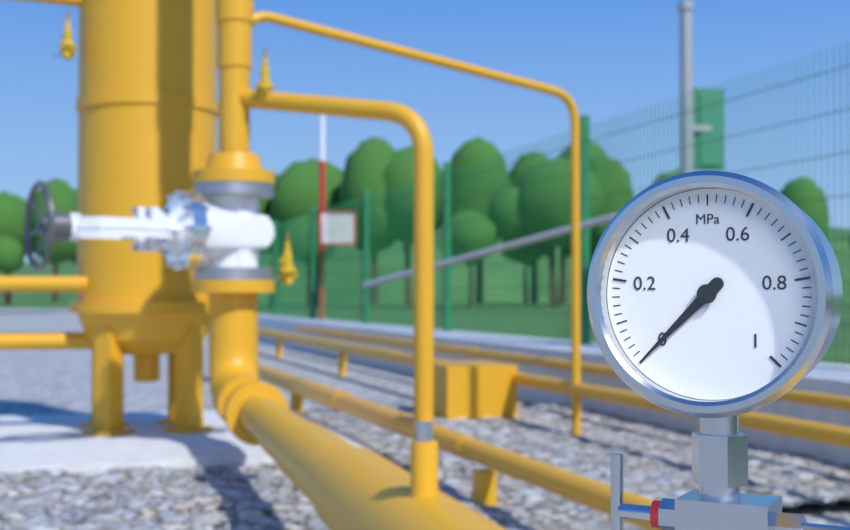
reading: 0.00 MPa
